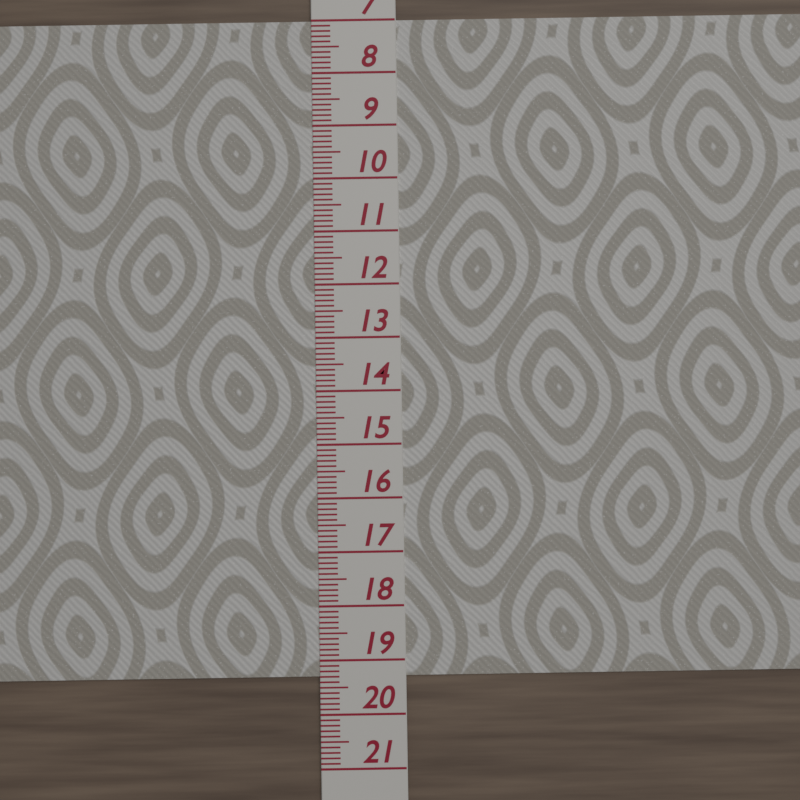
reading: 19.3 (no unit)
